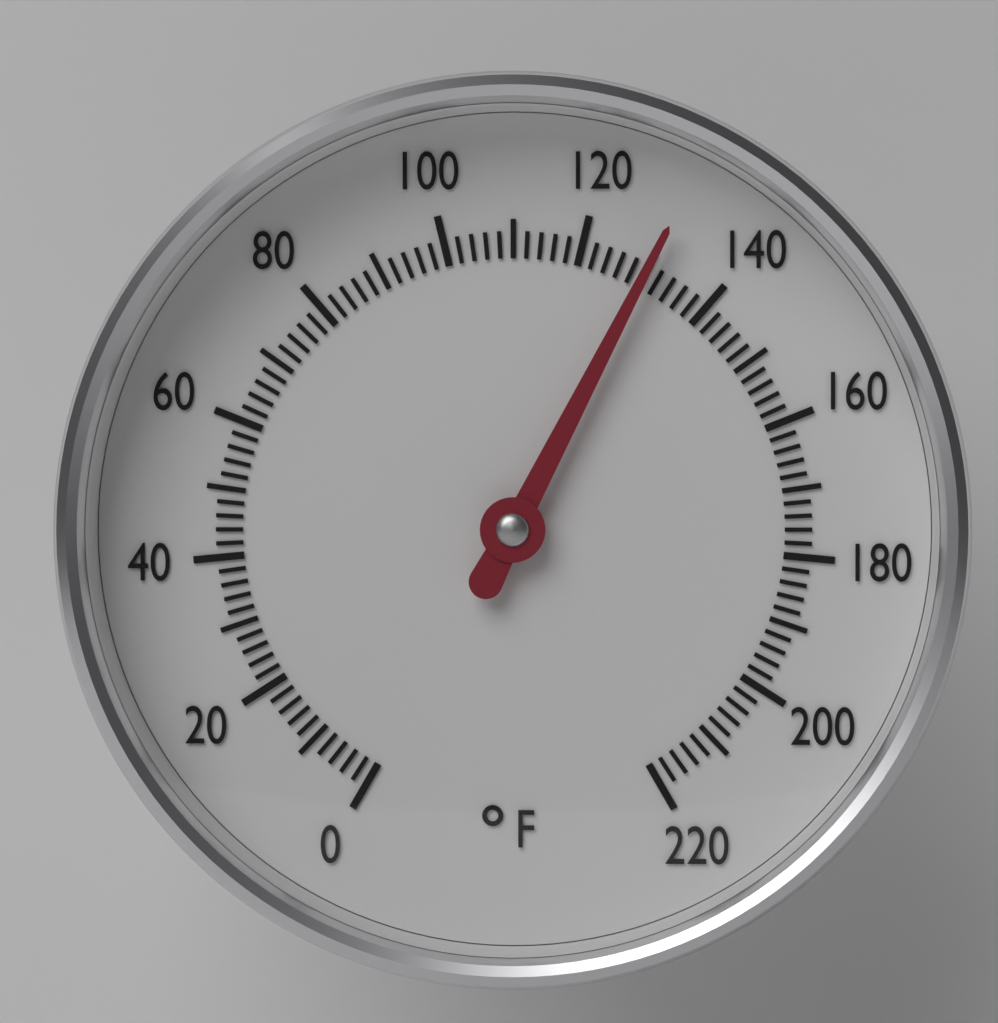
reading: 130 °F
